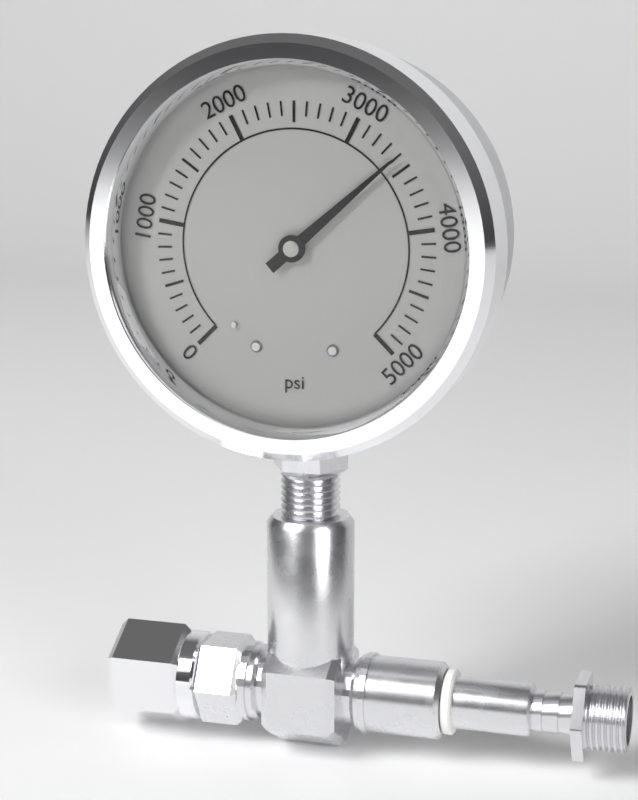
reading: 3400 psi
